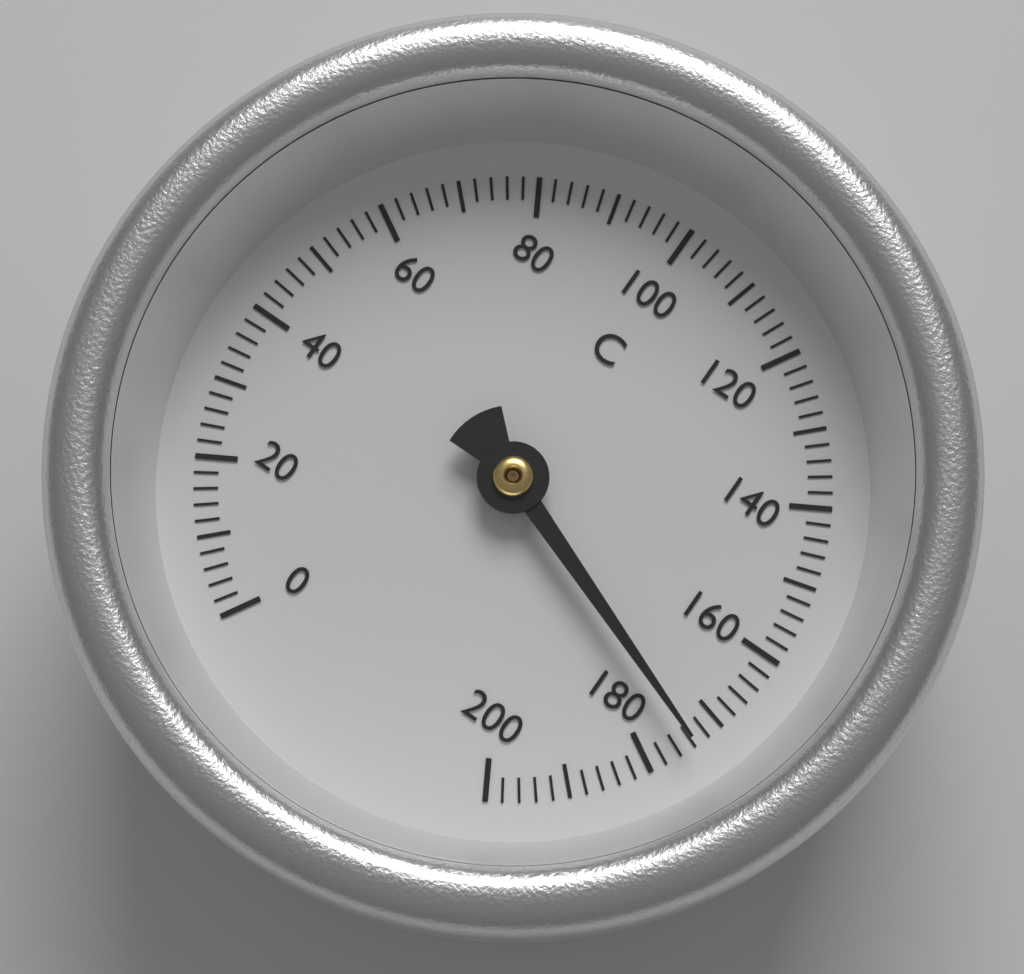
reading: 174 °C
